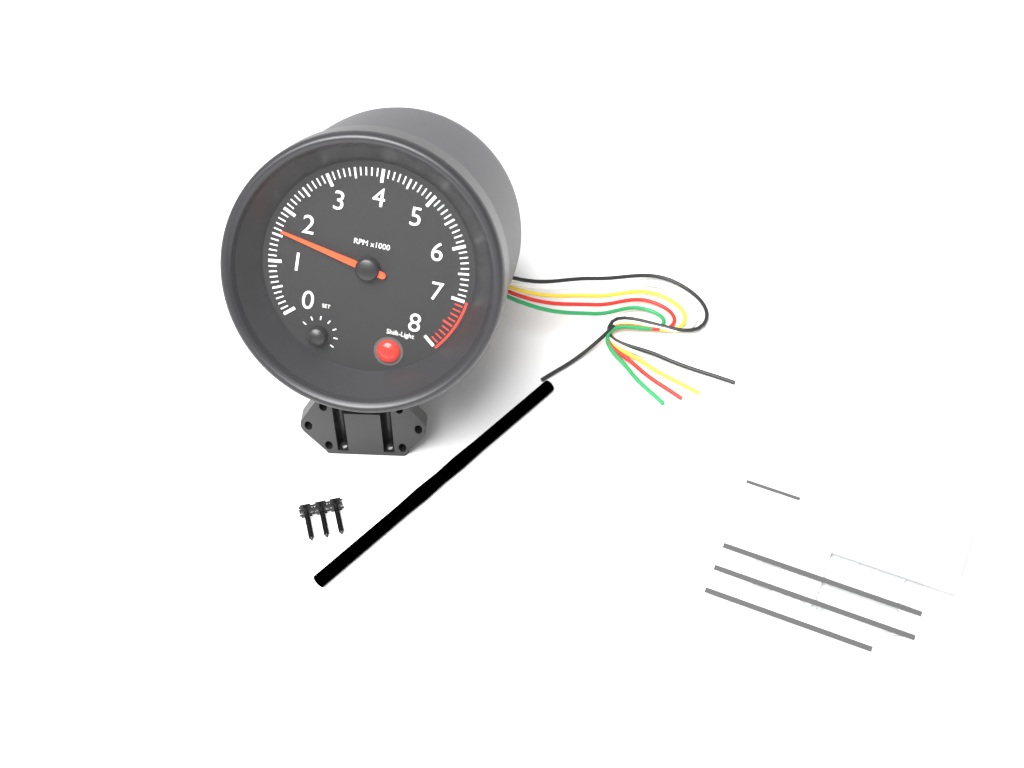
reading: 1600 RPM
